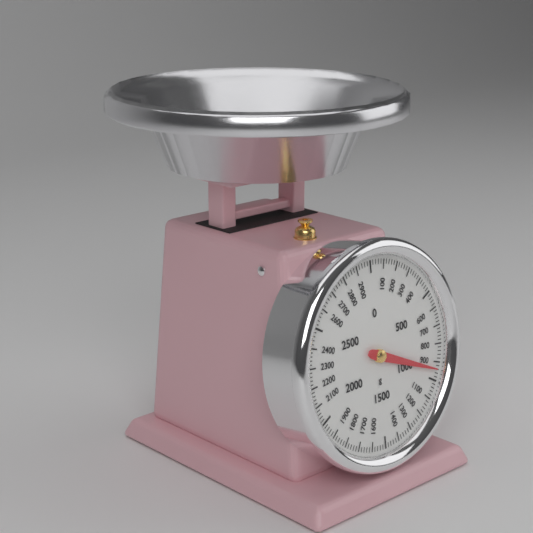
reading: 940 g
